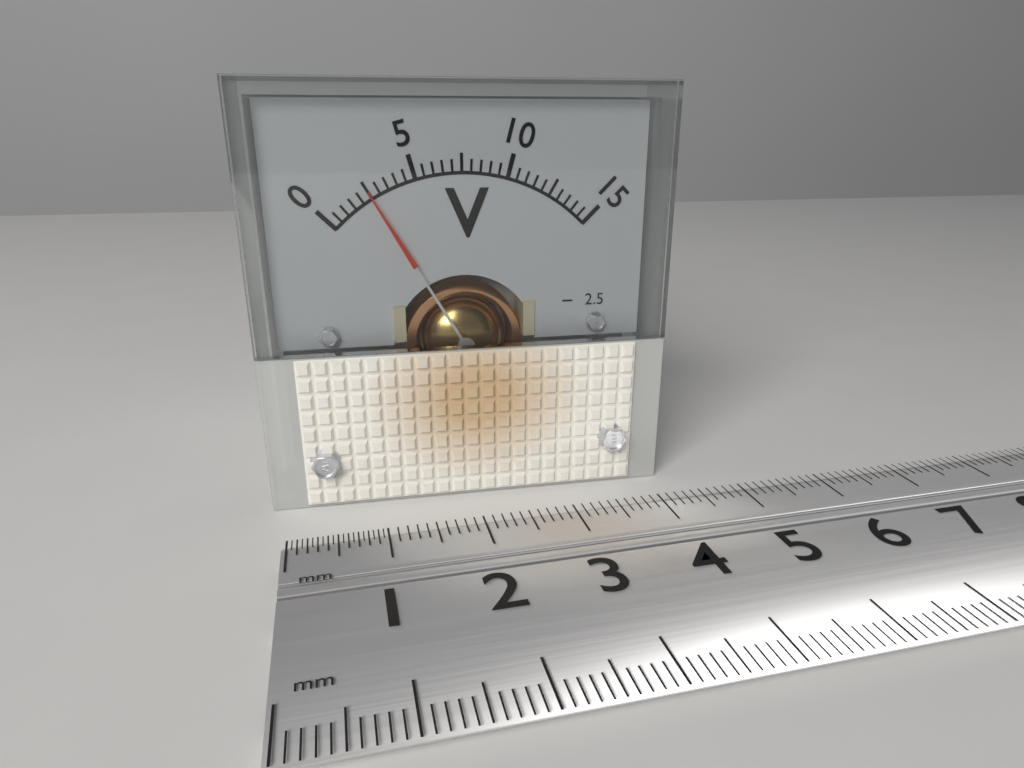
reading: 2.5 V
